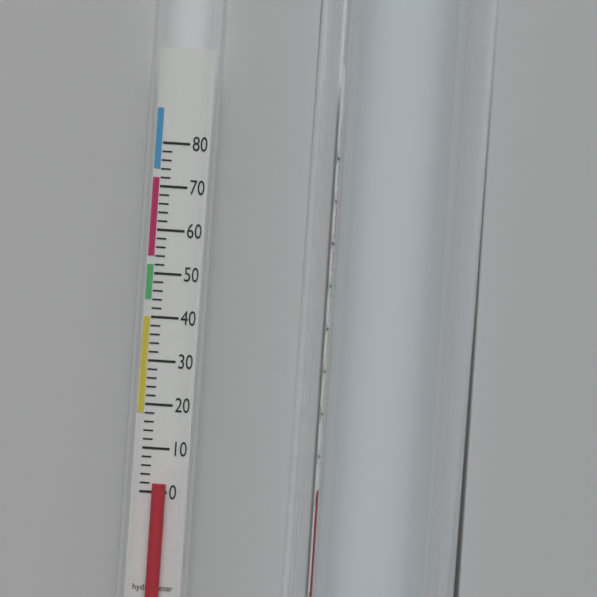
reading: 2 (no unit)
